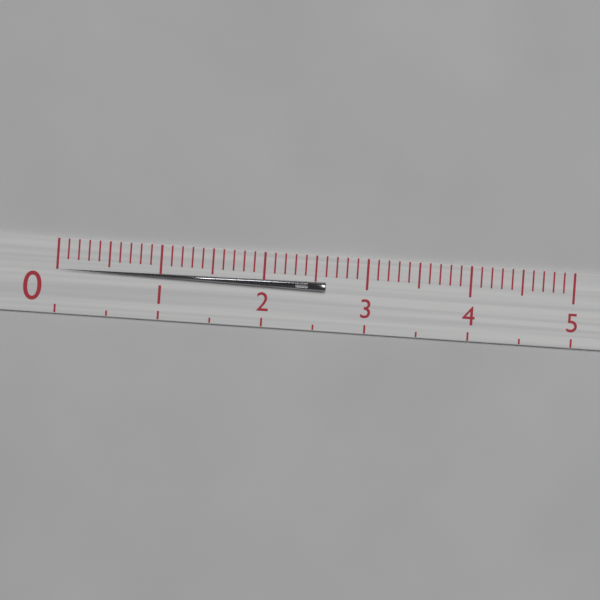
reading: 2.6 (no unit)
